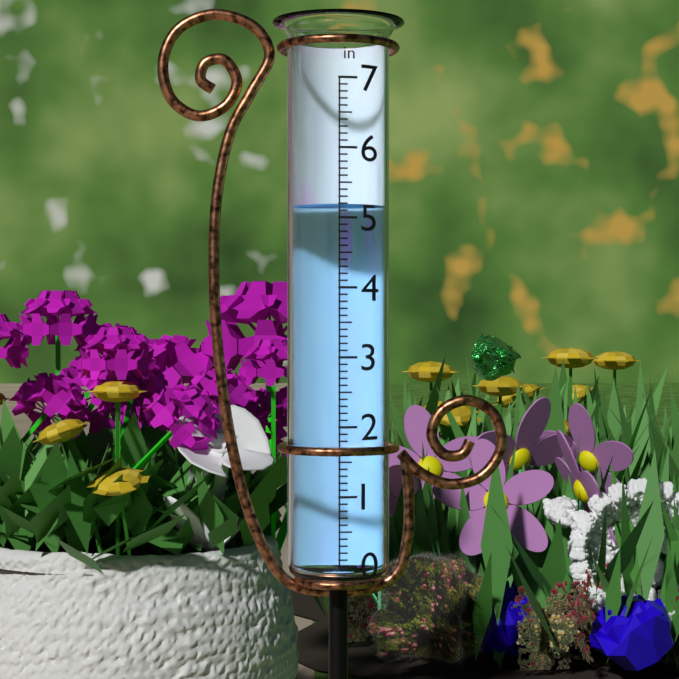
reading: 5.2 in
